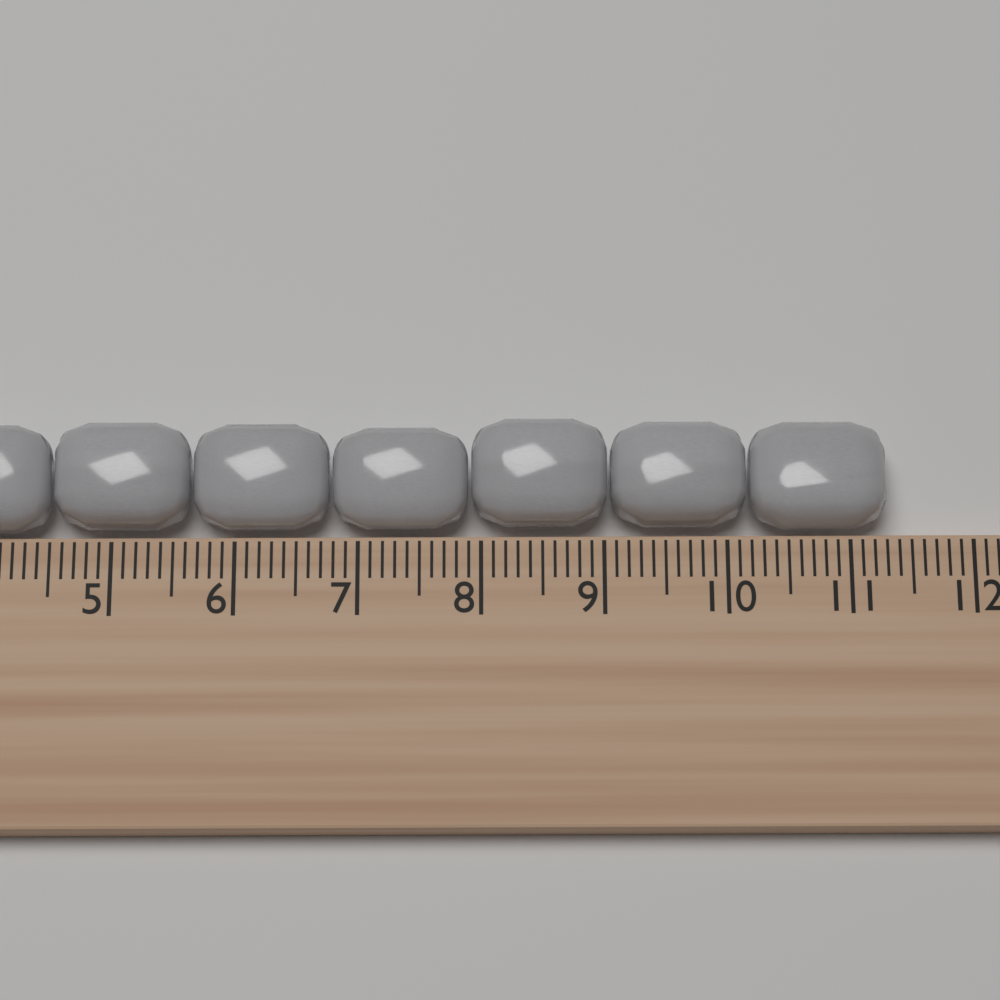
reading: 11.3 cm
